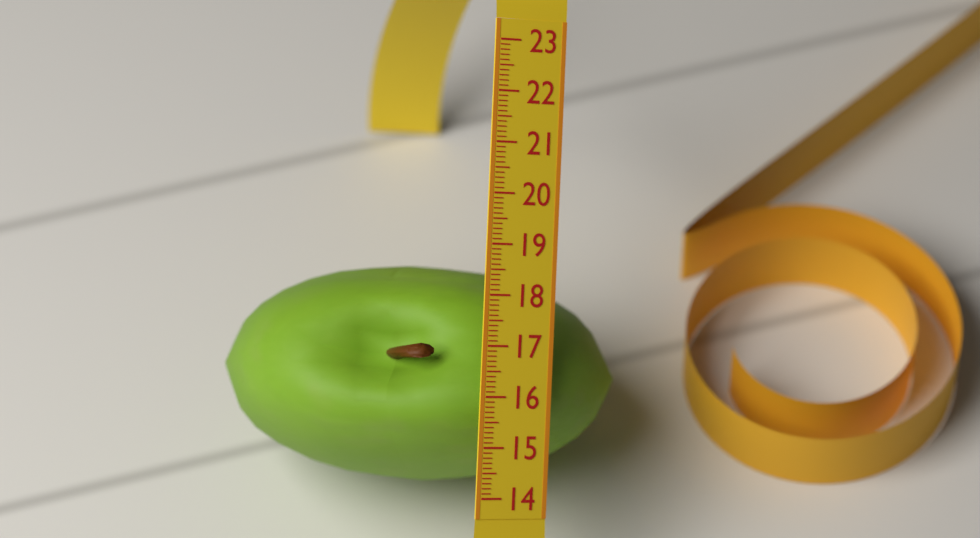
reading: 18.4 (no unit)
